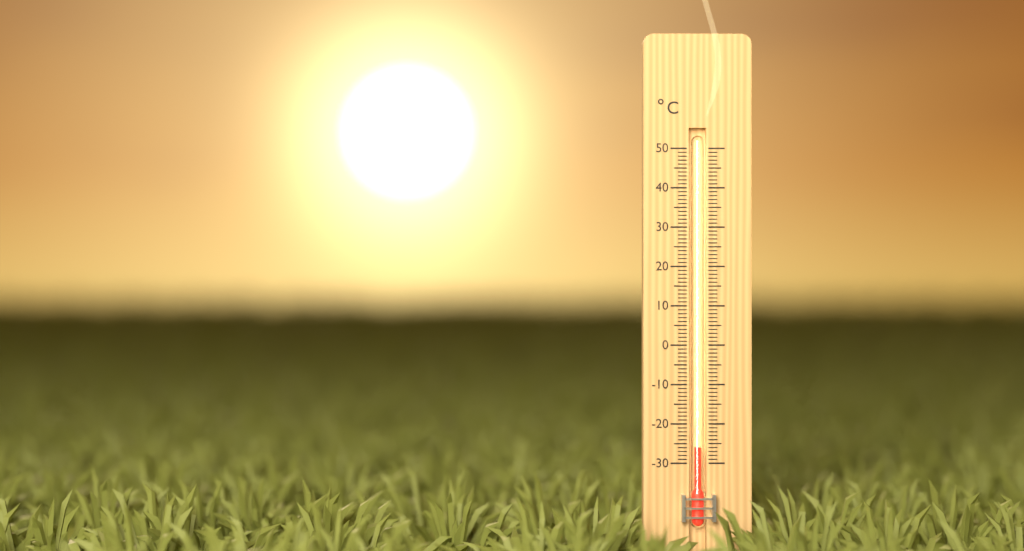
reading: -26 °C
